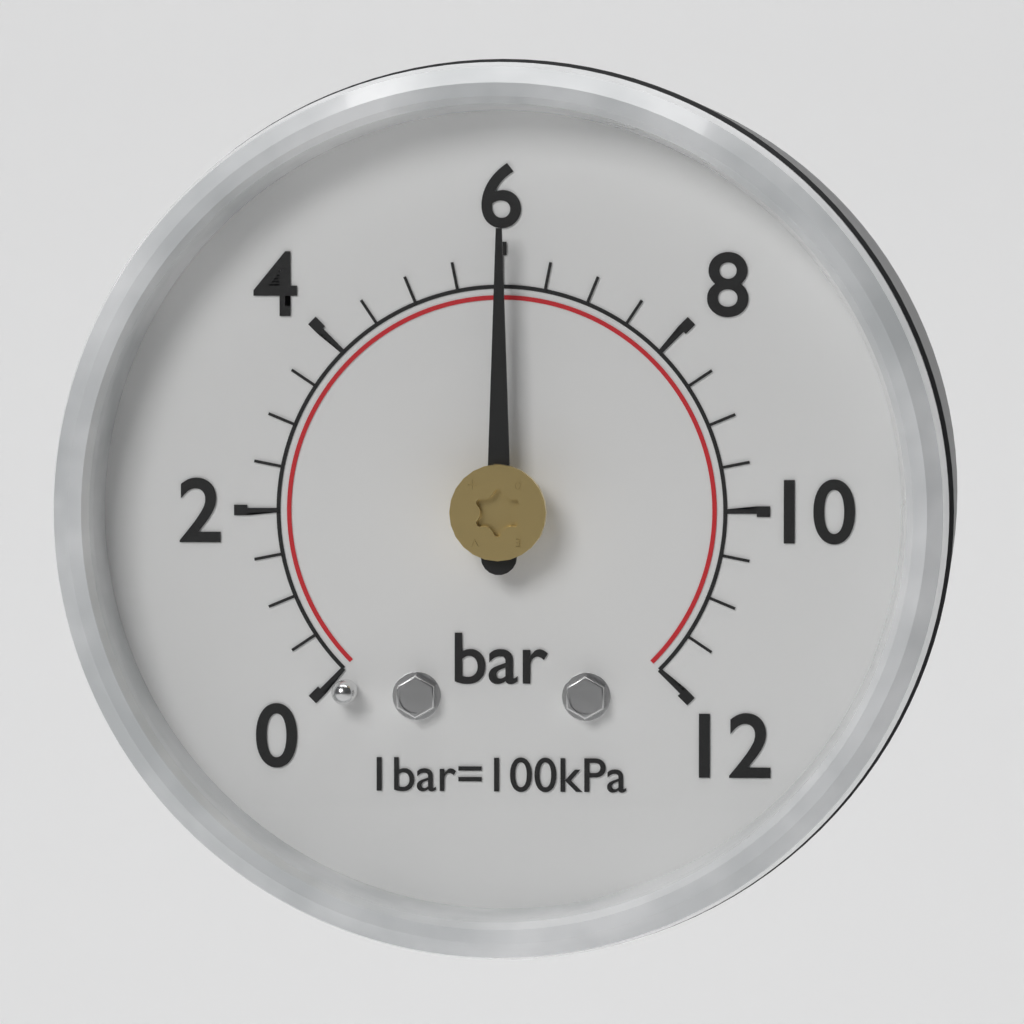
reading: 6.0 bar
